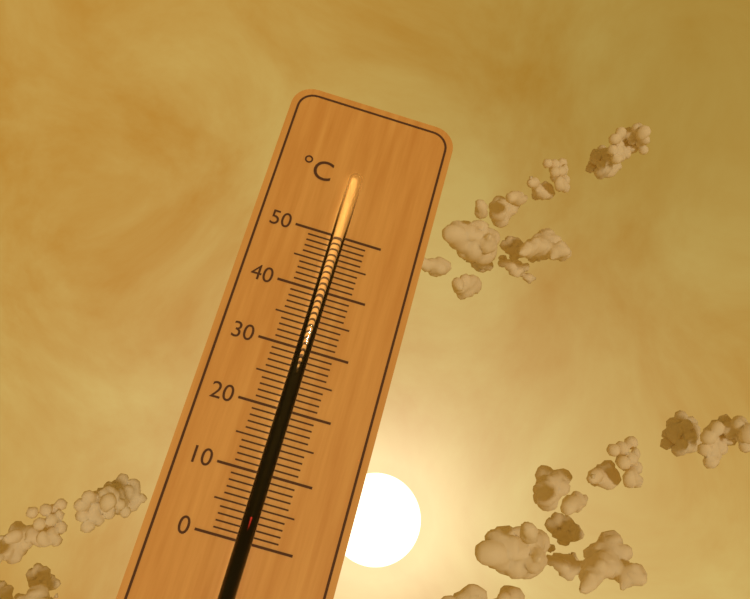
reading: 4 °C
